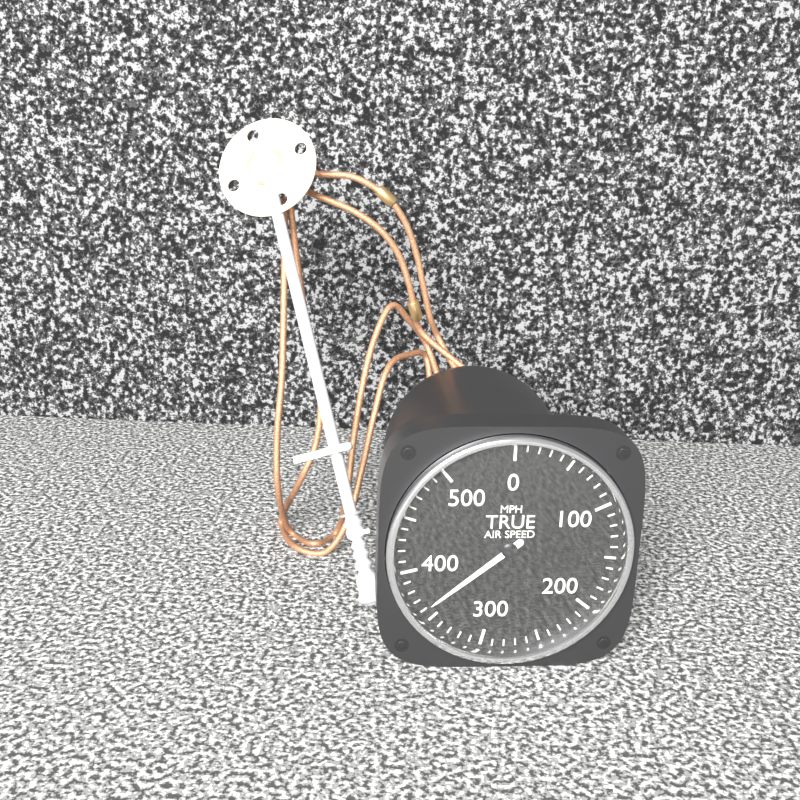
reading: 360 MPH
